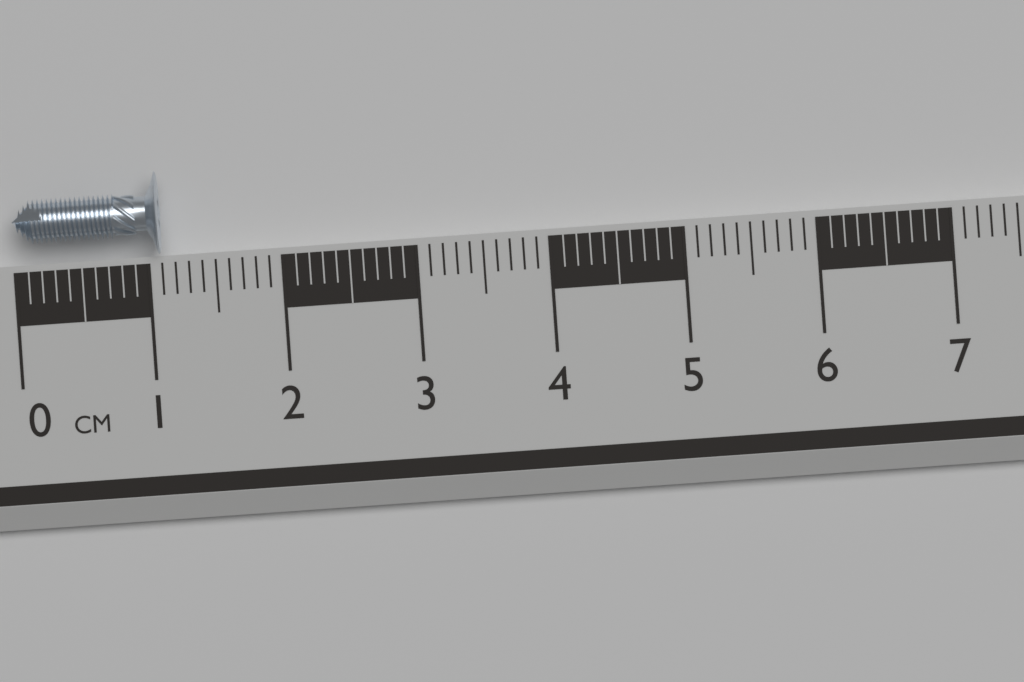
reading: 1.1 cm
